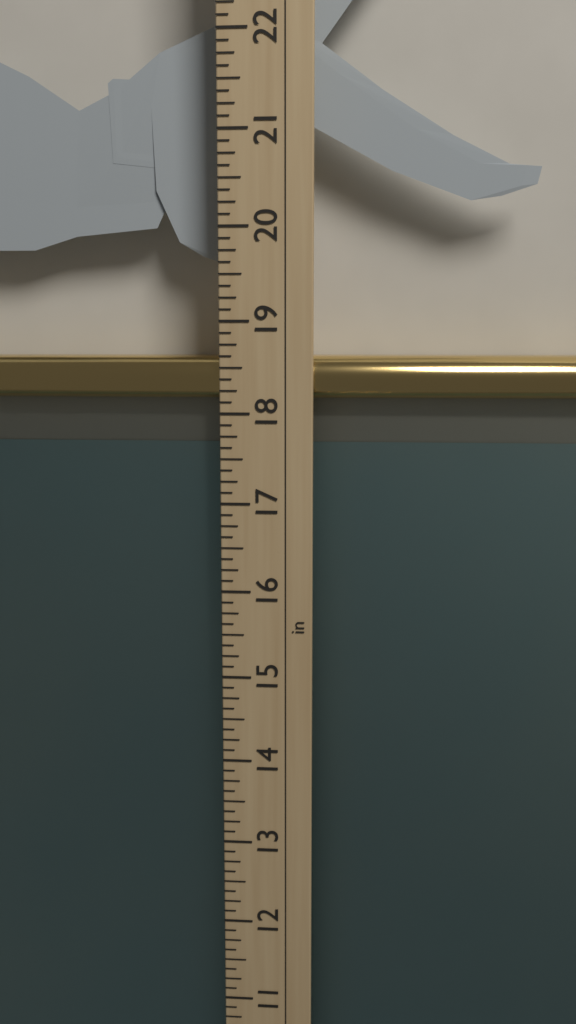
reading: 18.625 in
